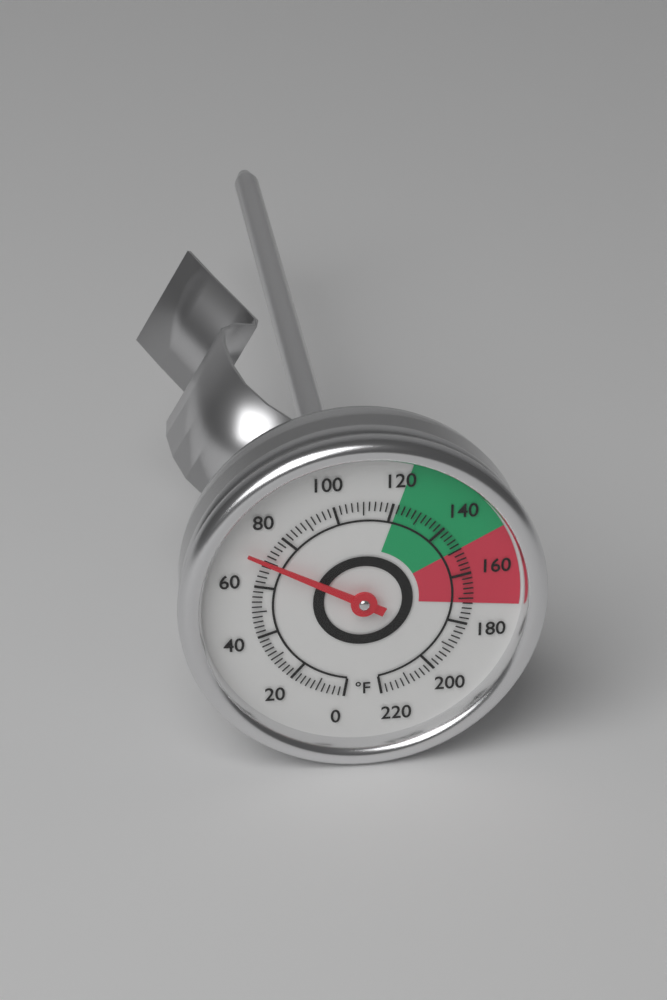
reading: 70 °F
